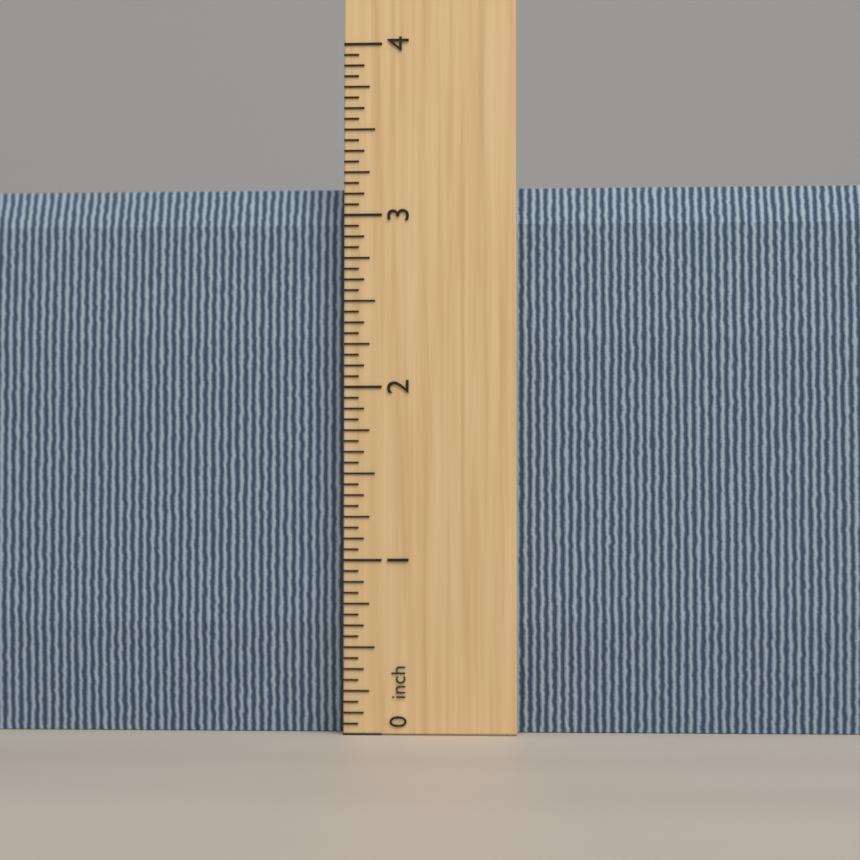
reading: 3.1875 inch
